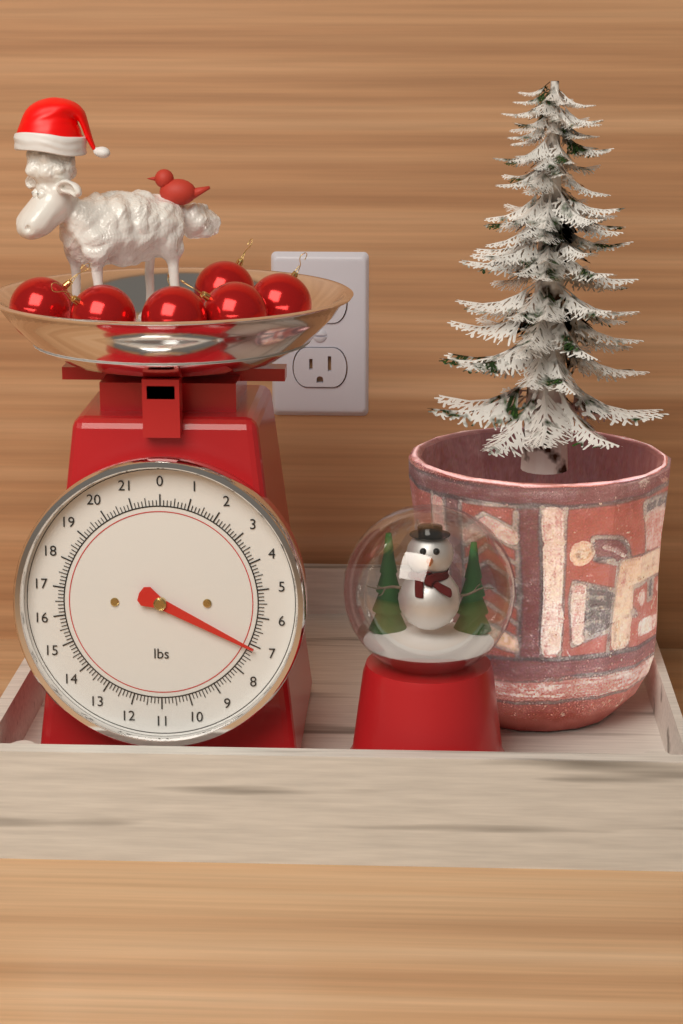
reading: 7.125 lbs
